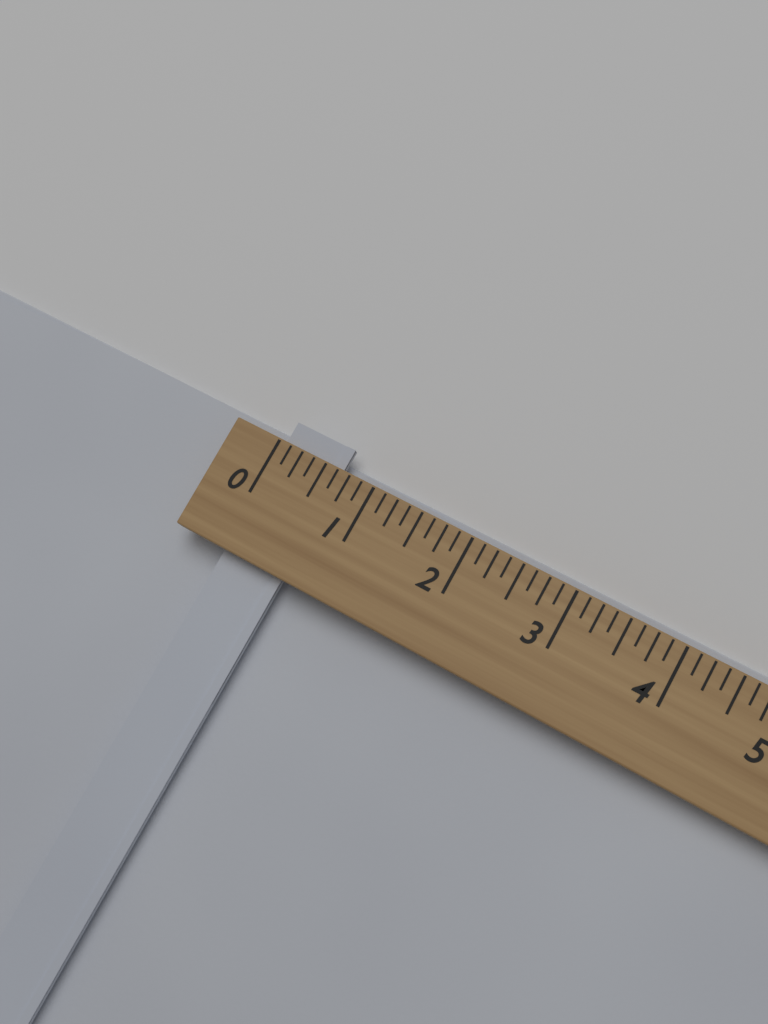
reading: 0.625 (no unit)
